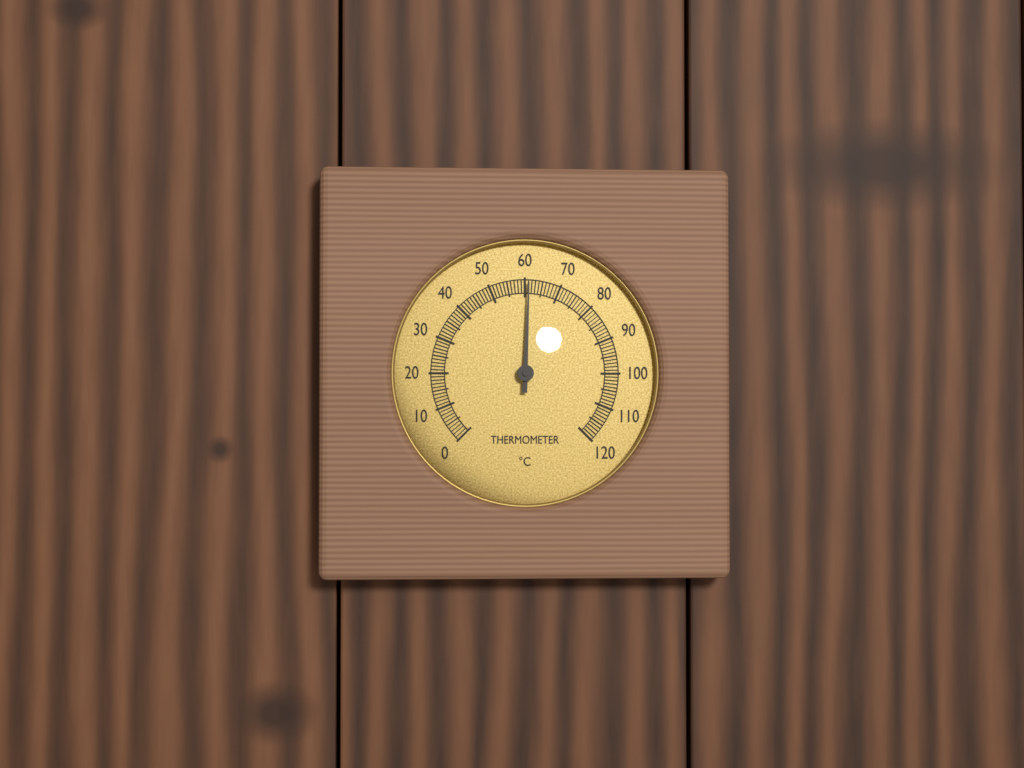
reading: 61 °C
